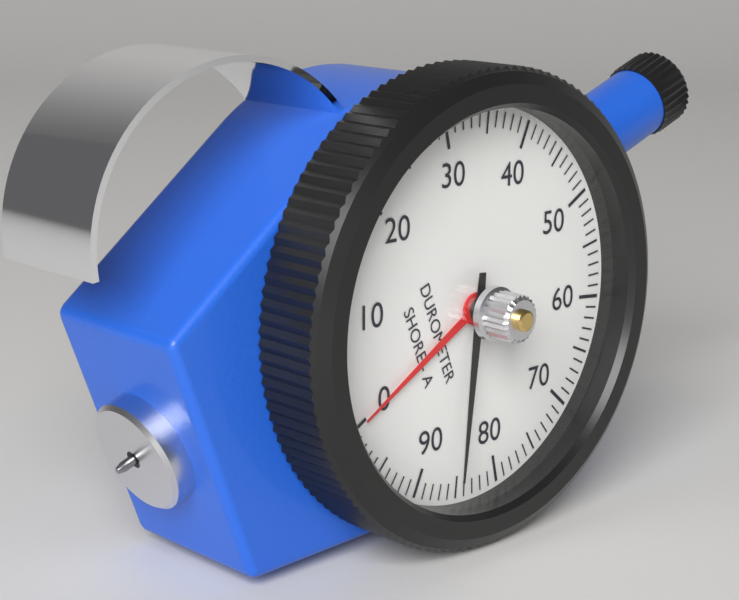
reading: 85 Shore A
